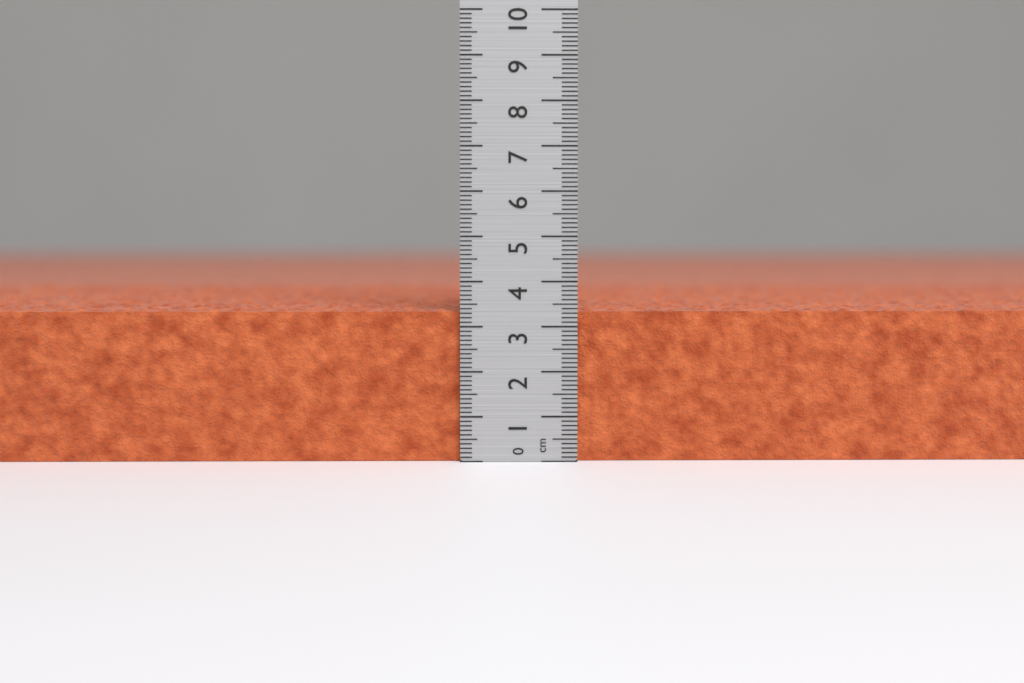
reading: 3.4 cm
